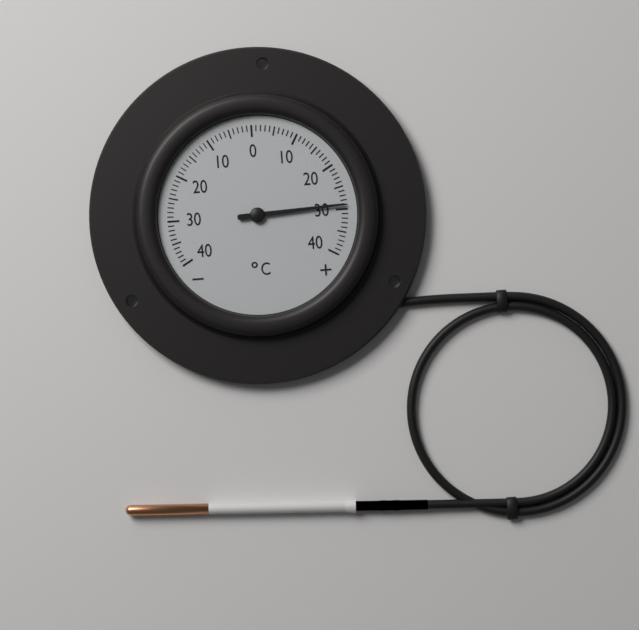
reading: 29 °C
